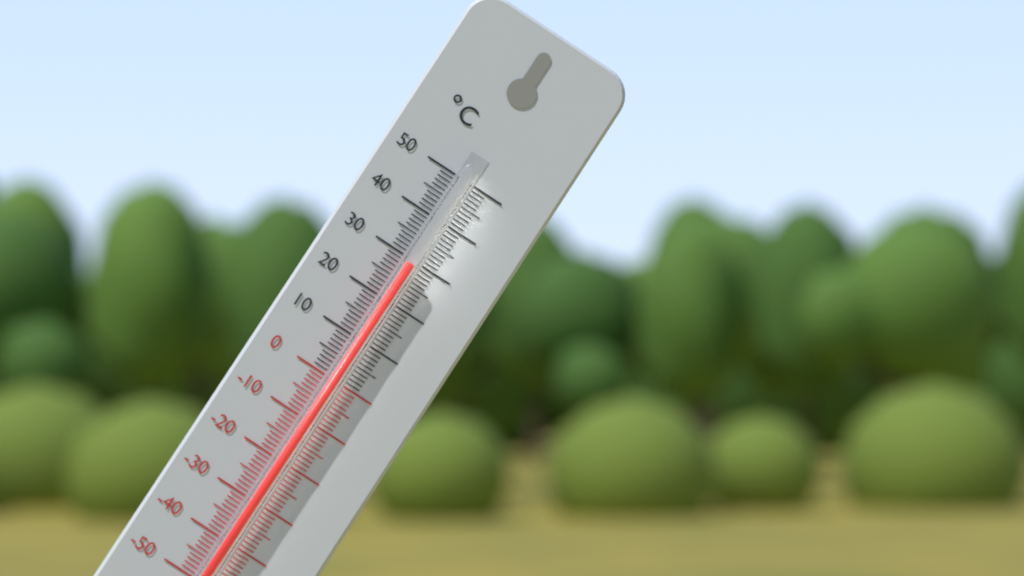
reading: 29 °C
